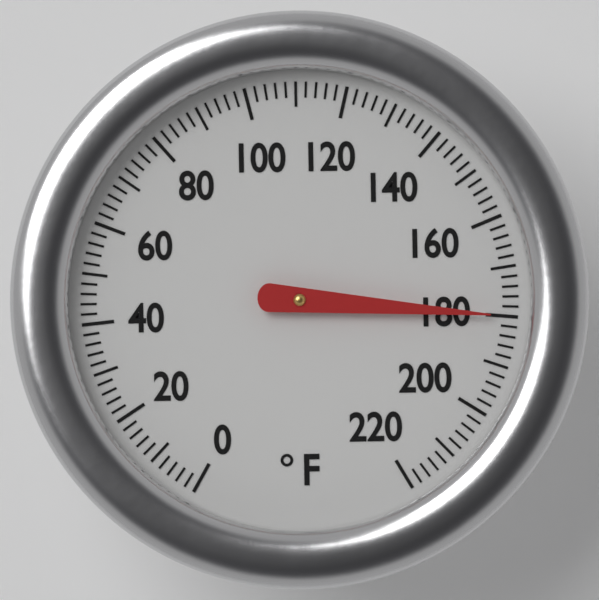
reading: 180 °F
